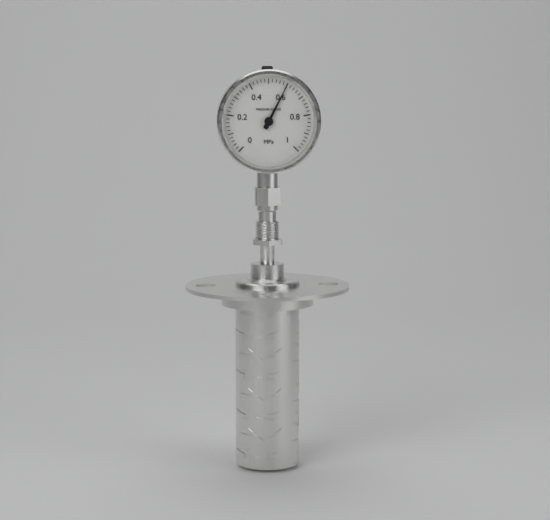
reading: 0.60 MPa
